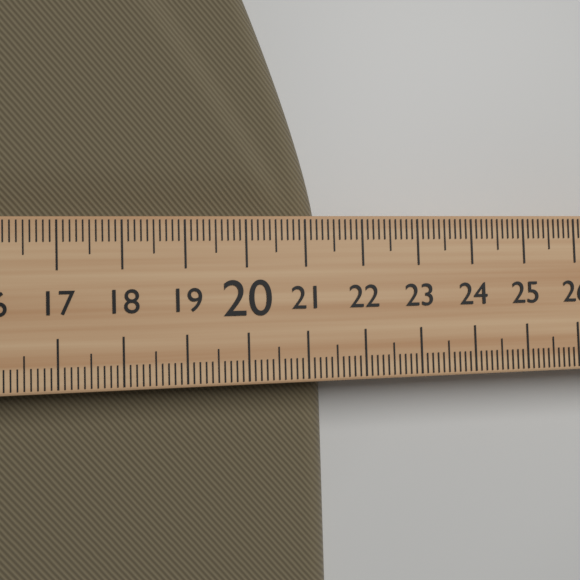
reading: 21.4 (no unit)
